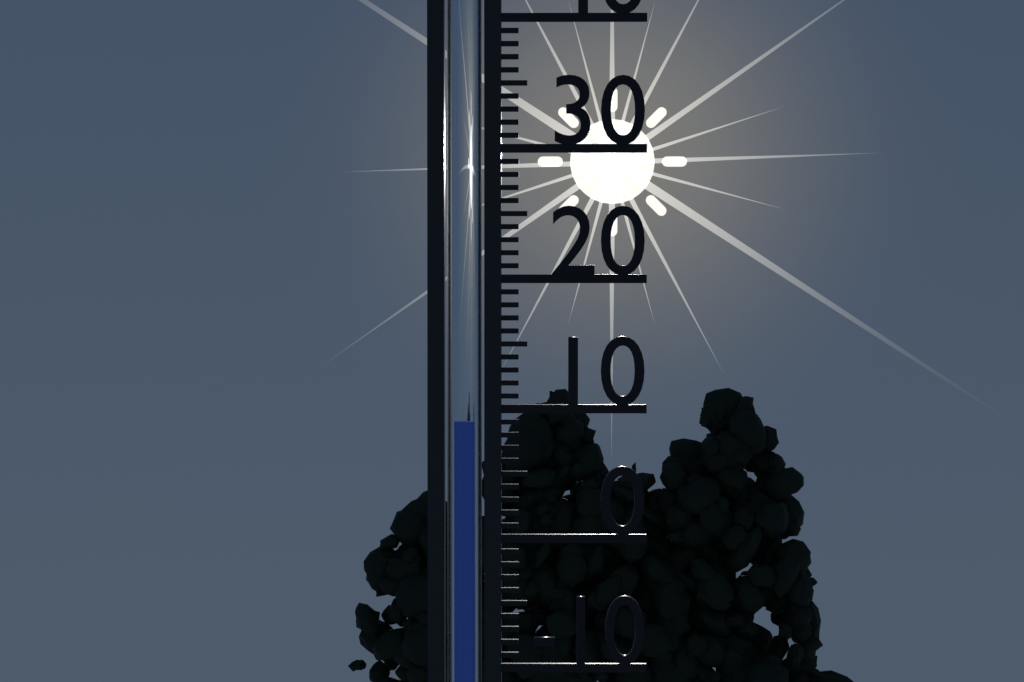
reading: 9 (no unit)
